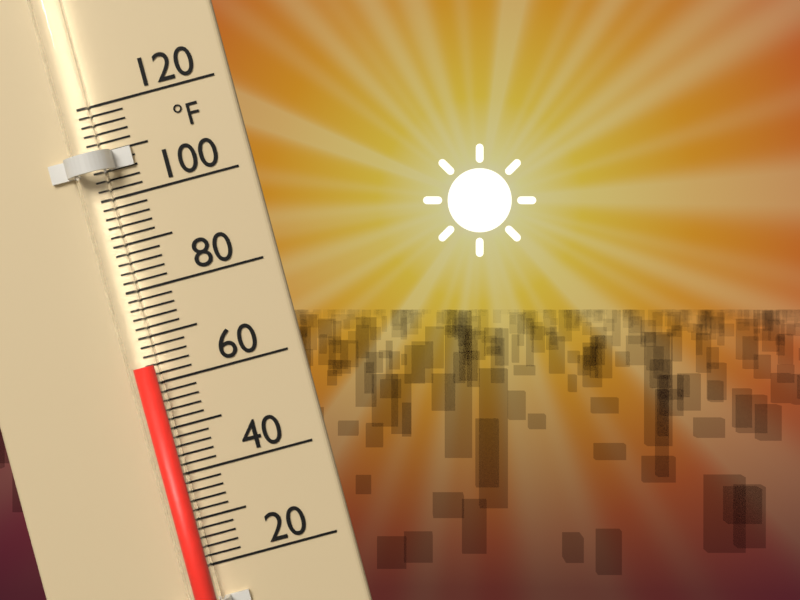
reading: 64 °F
